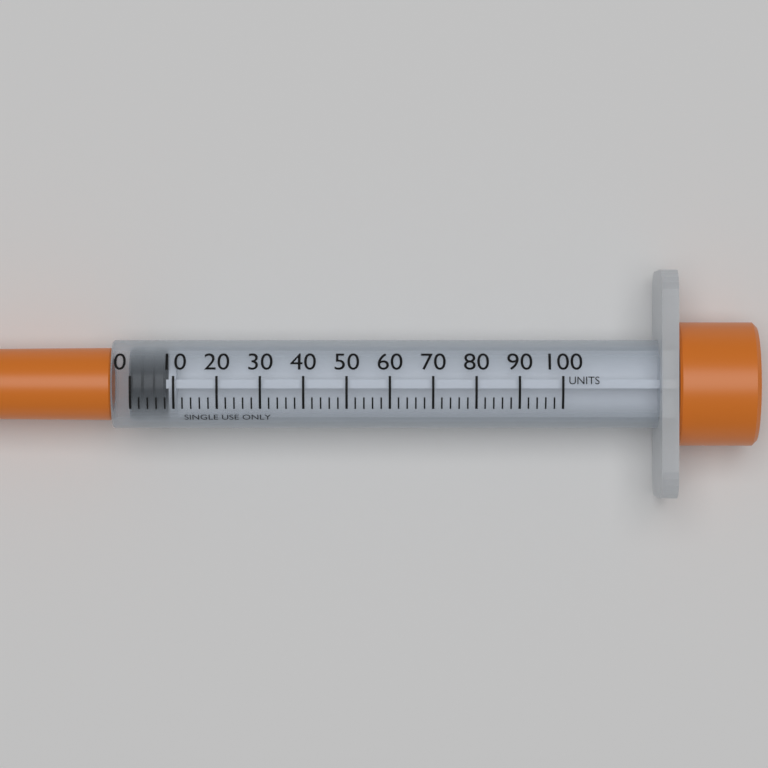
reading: 0 units
